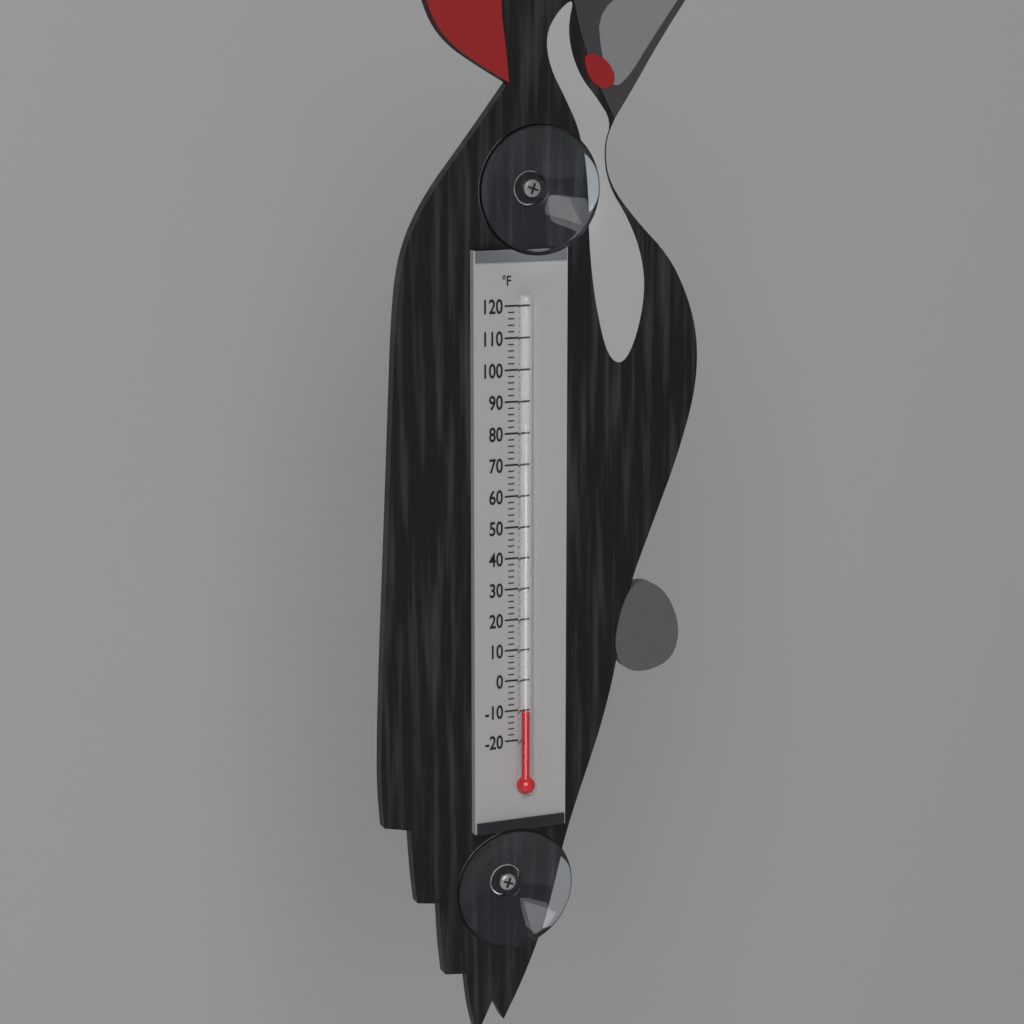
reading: -10 °F
